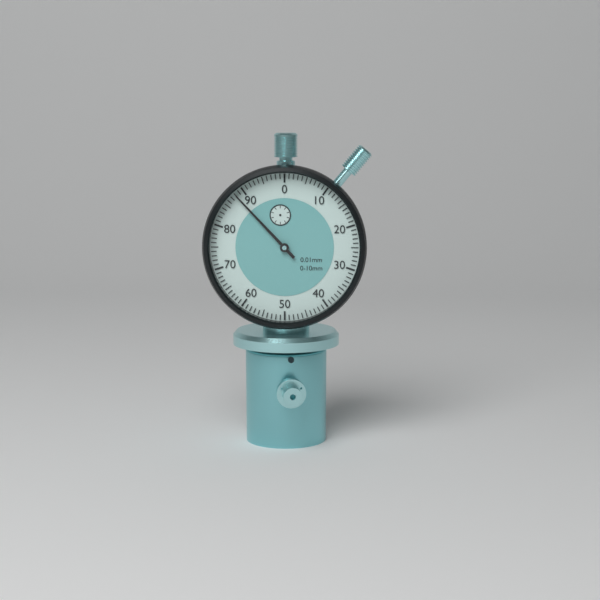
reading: 0.88 mm
